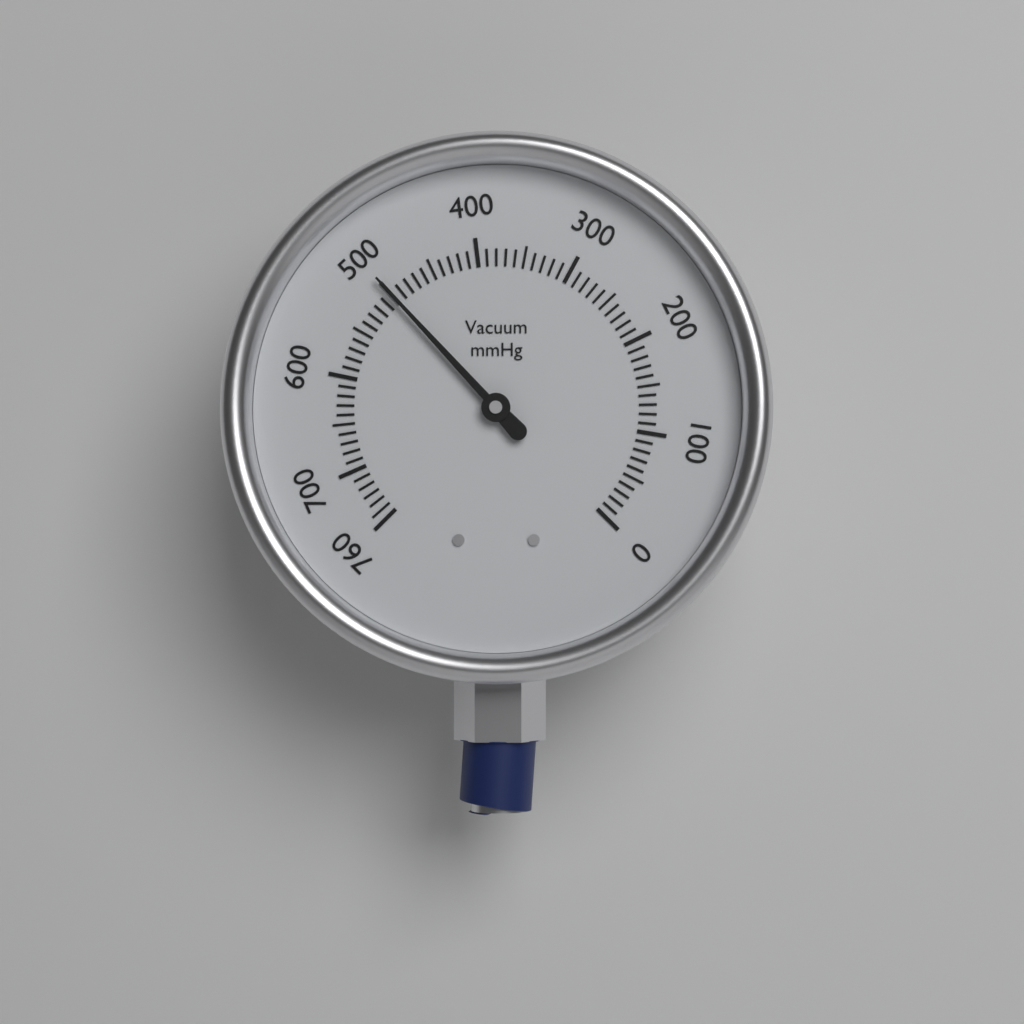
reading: 500 mmHg
